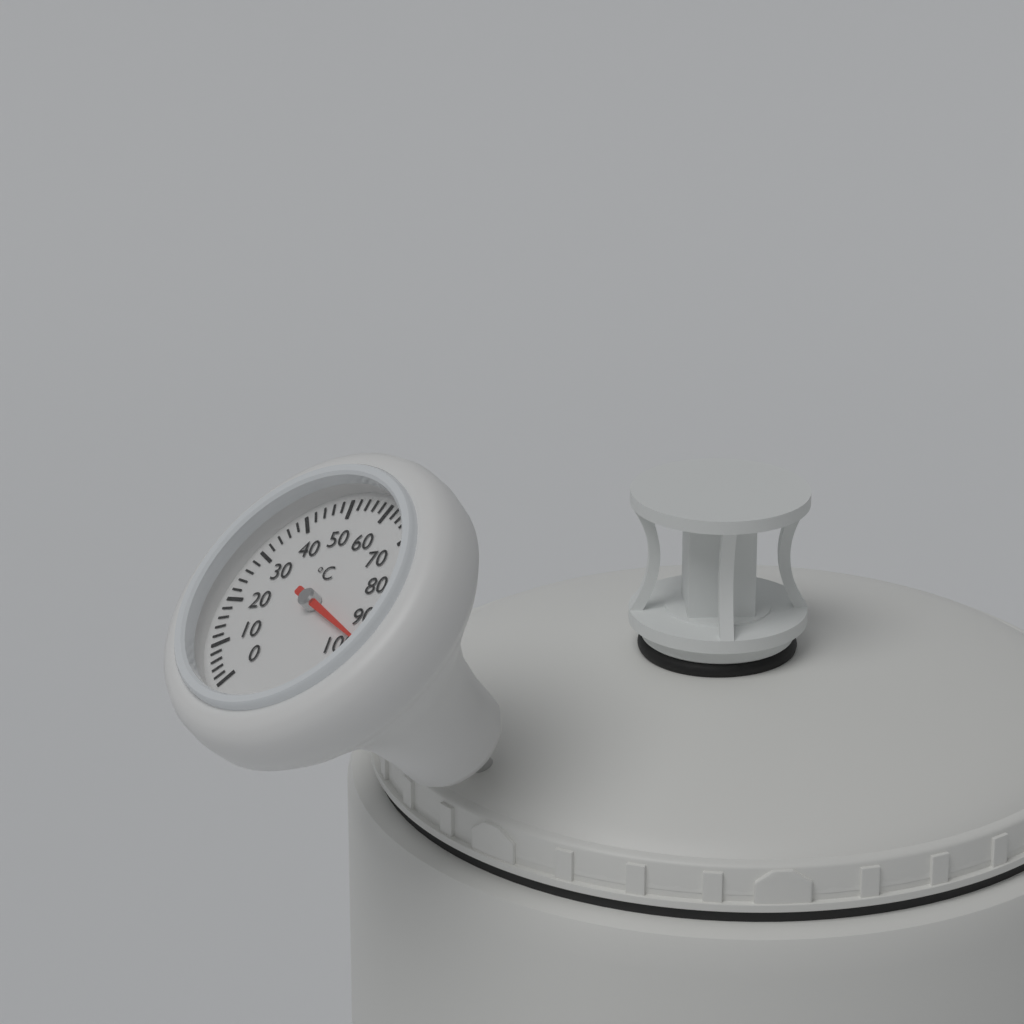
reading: 96 °C
